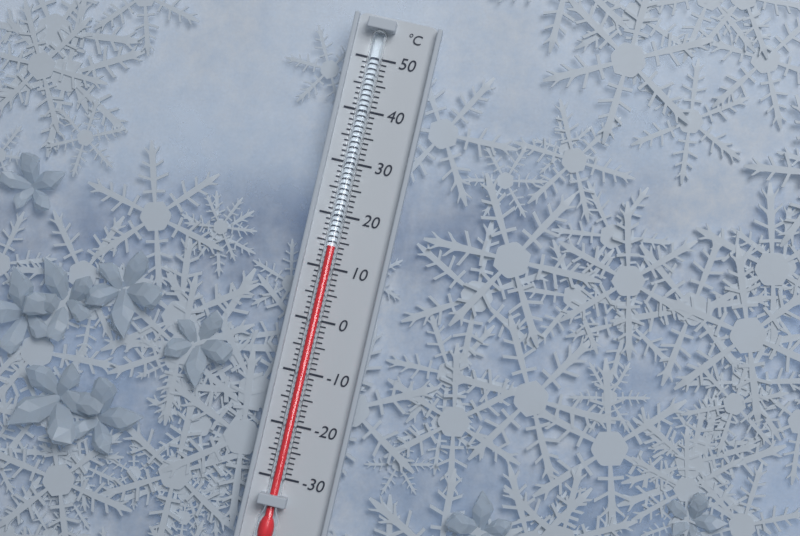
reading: 14 °C
